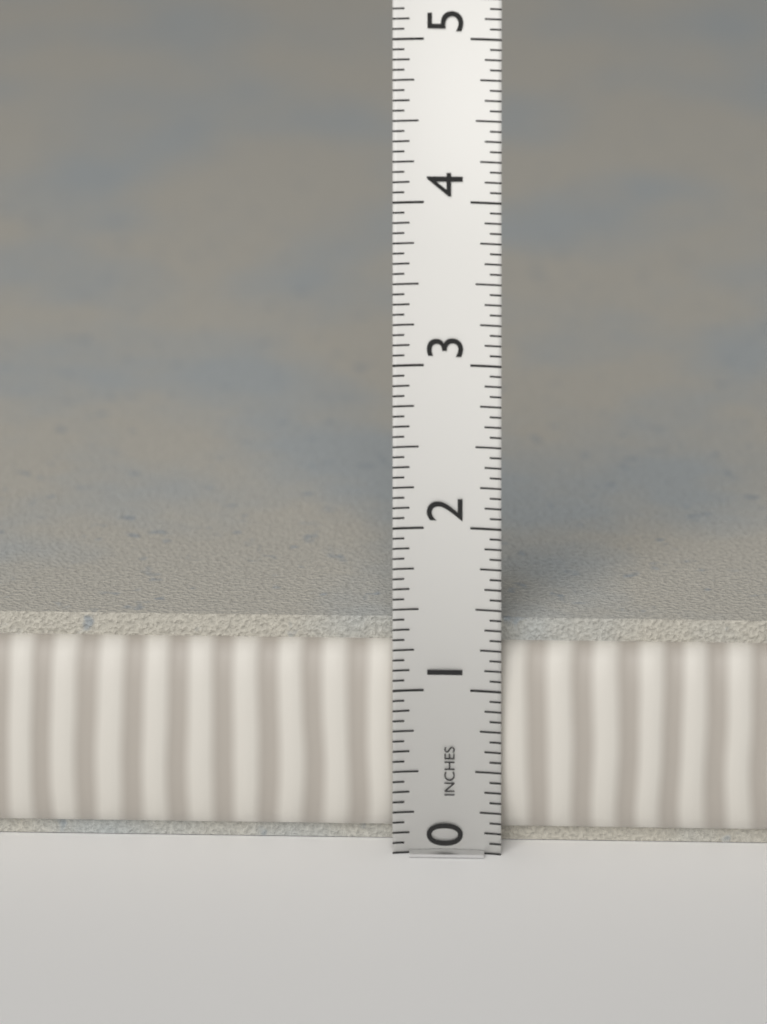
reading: 1.3750 in
